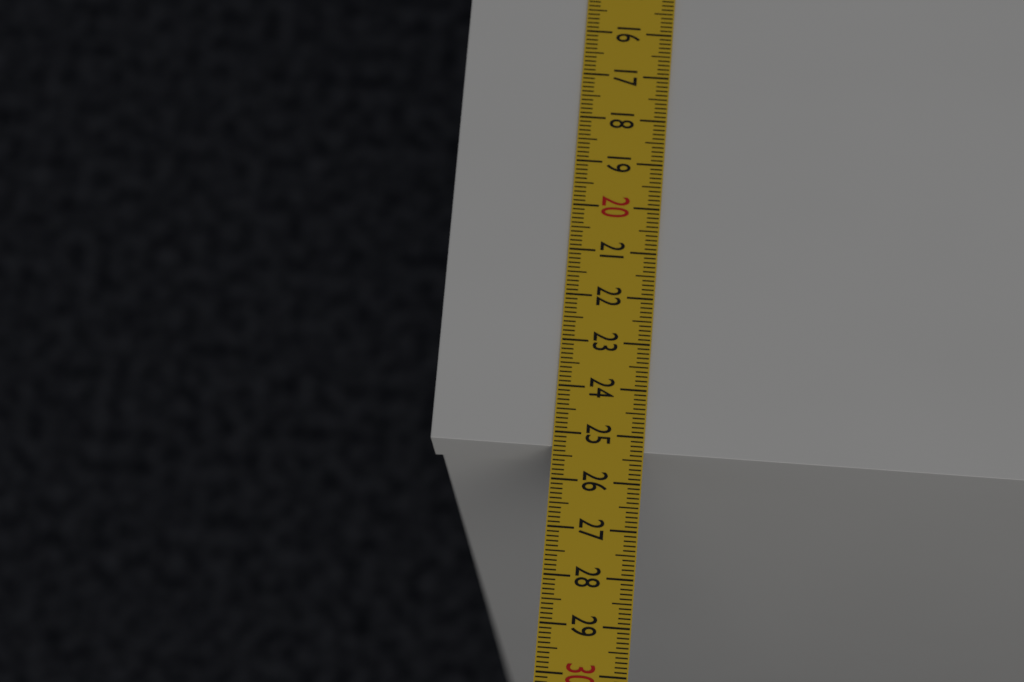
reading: 25.3 cm
